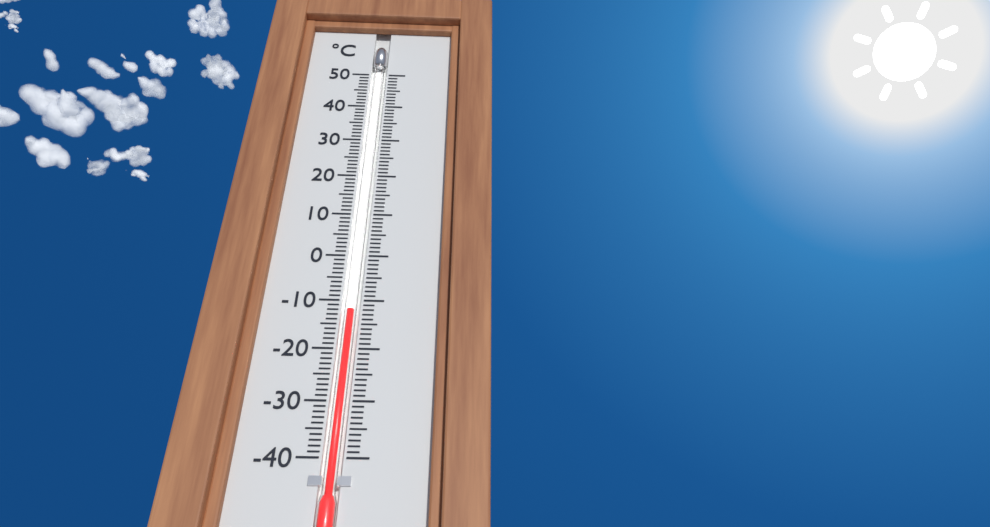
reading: -12 °C
